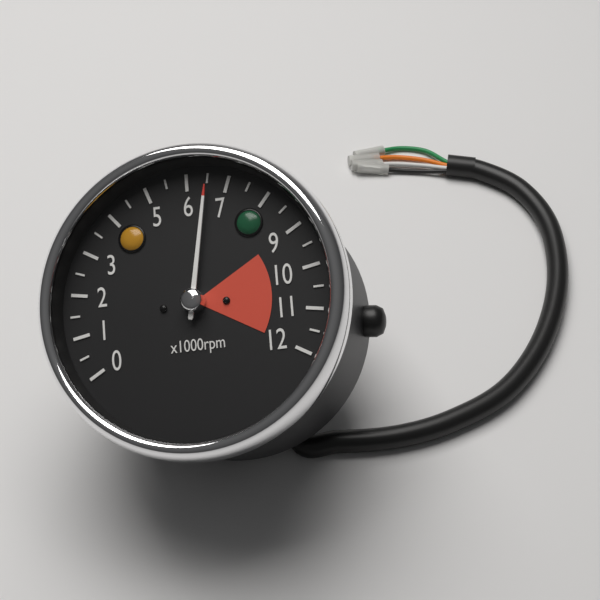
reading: 6.5 x1000rpm
